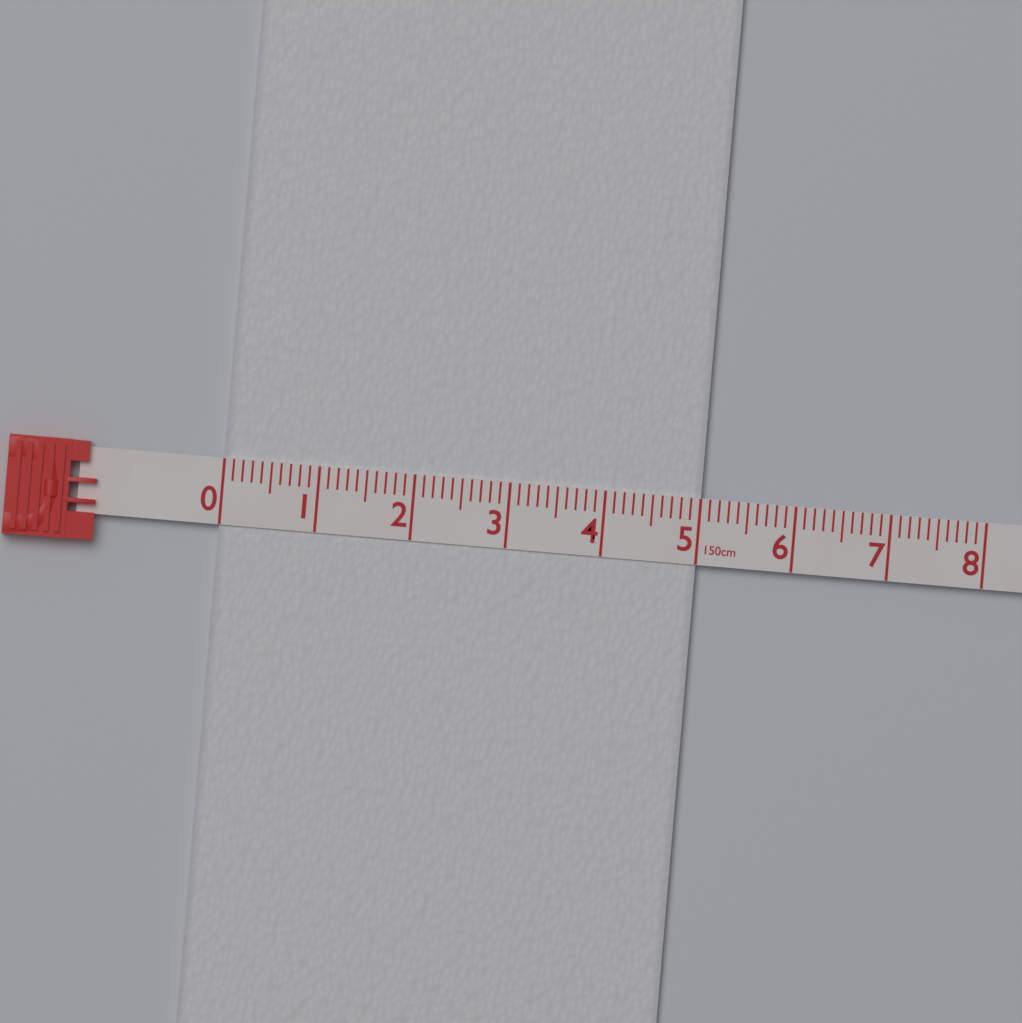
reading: 5.0 cm
